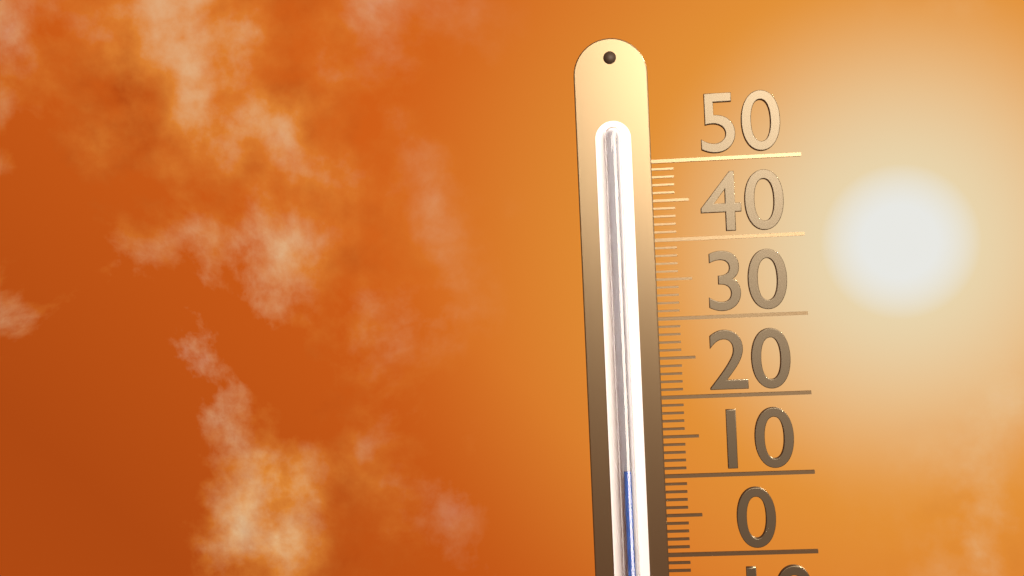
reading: 11 (no unit)
